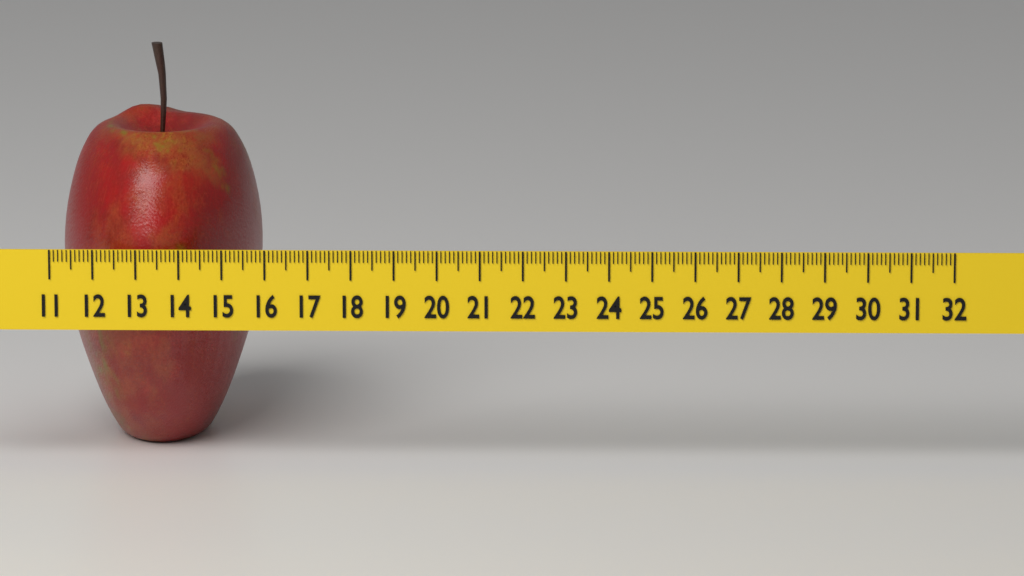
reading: 15.7 (no unit)
